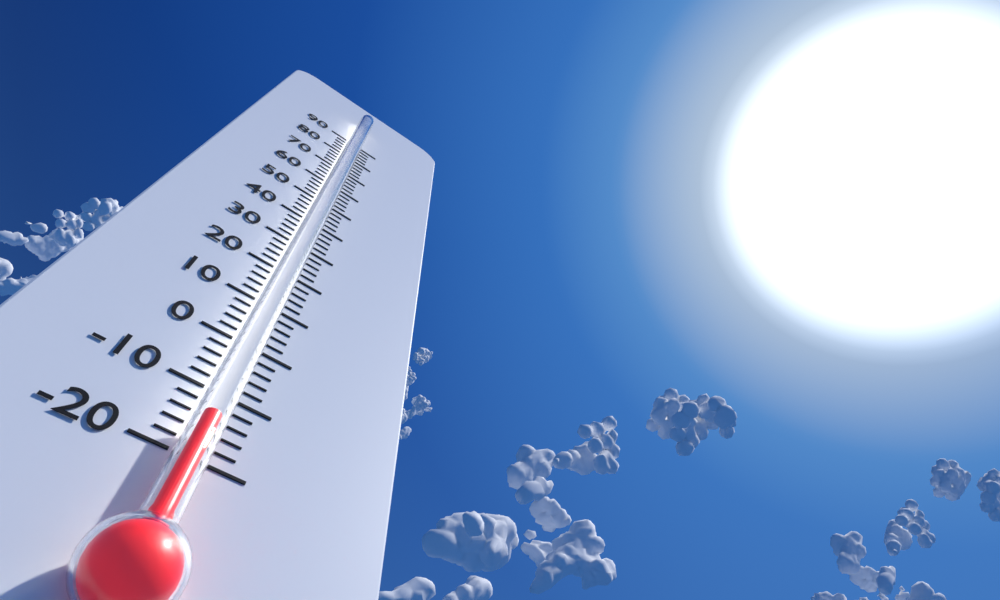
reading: -16 (no unit)
